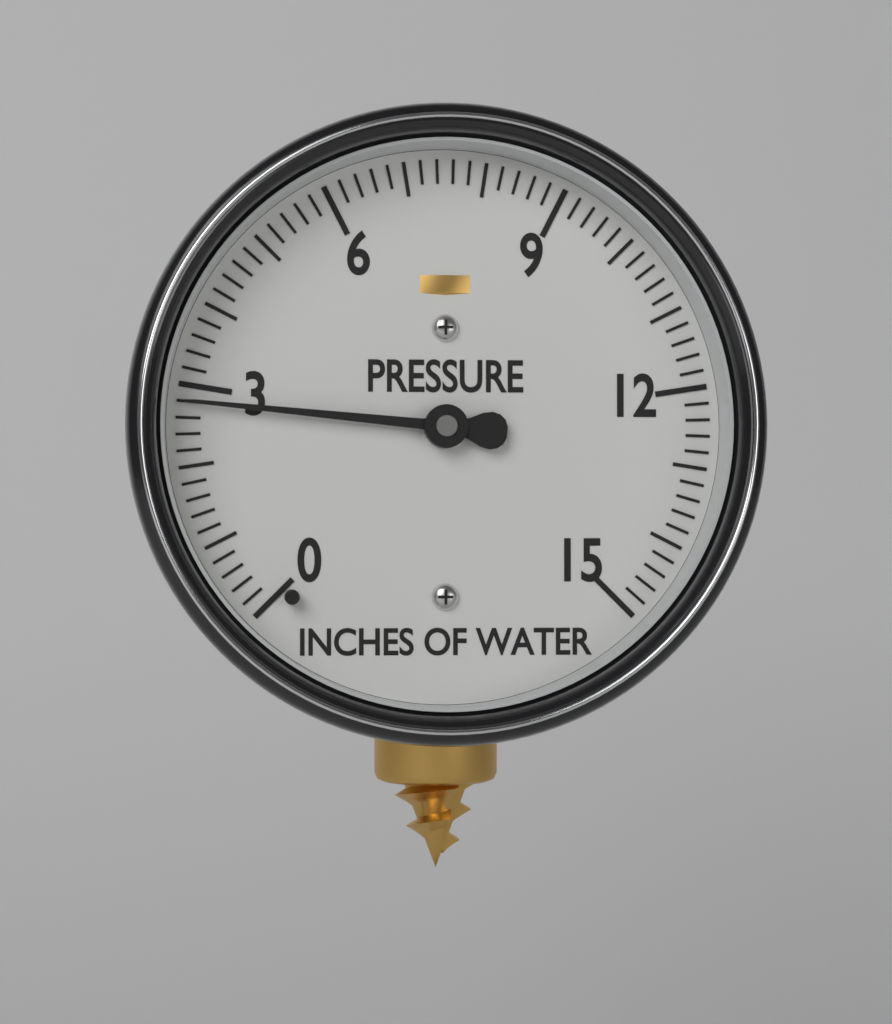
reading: 2.8 inches of water
